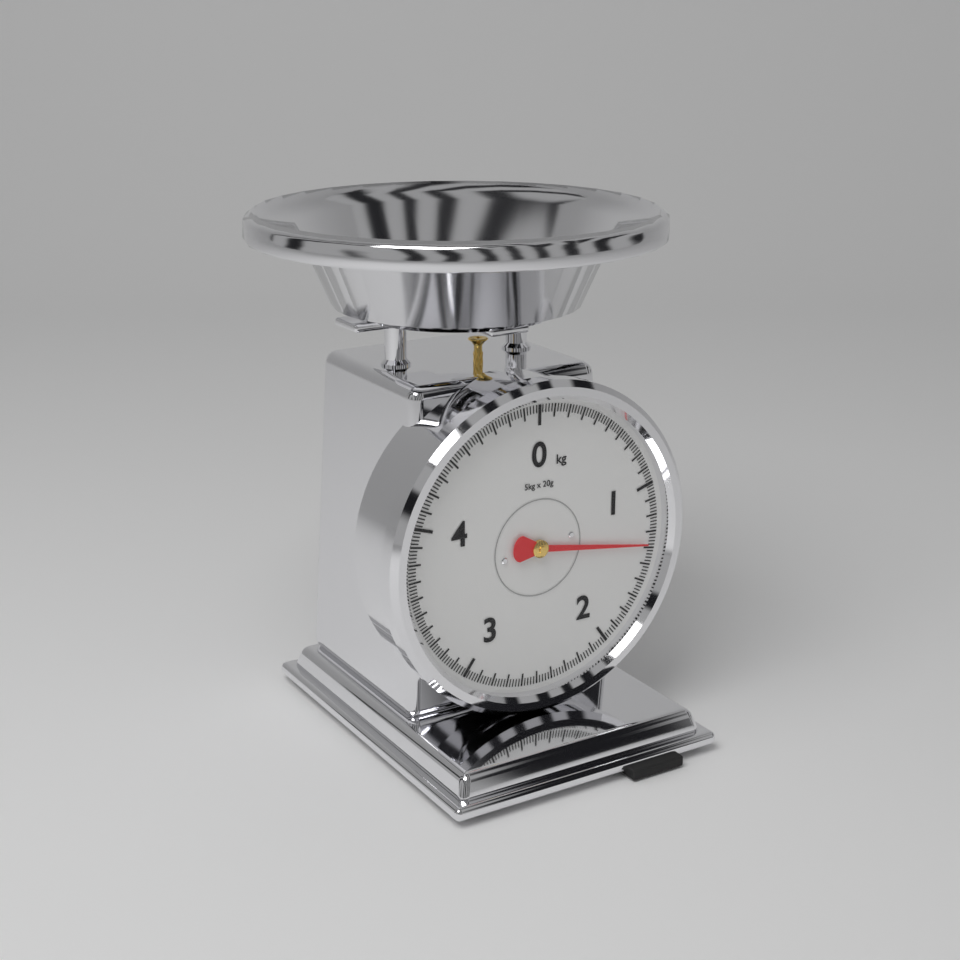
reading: 1.38 kg
